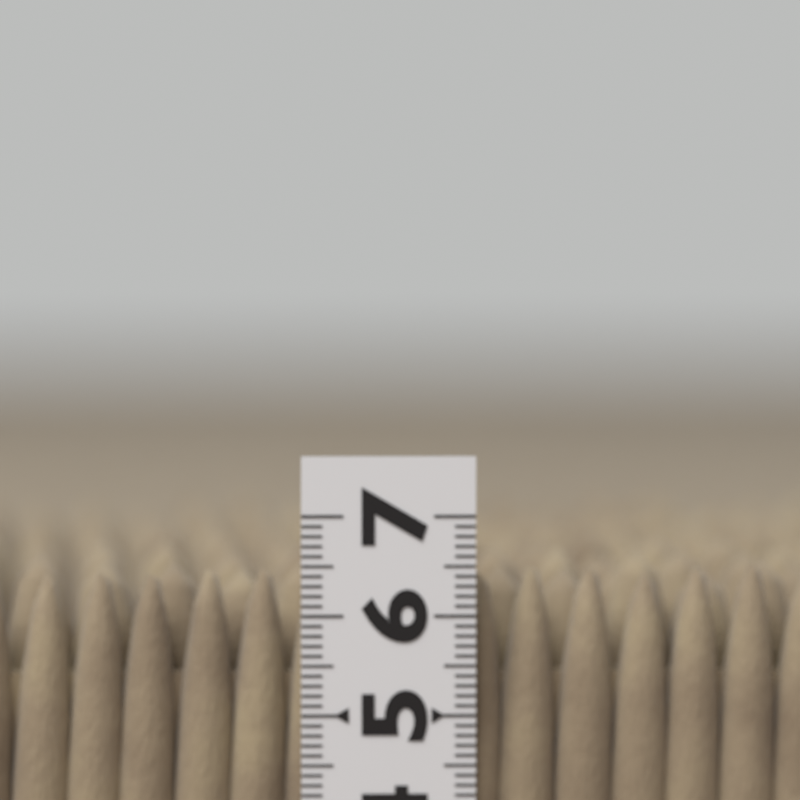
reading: 6.6 (no unit)
